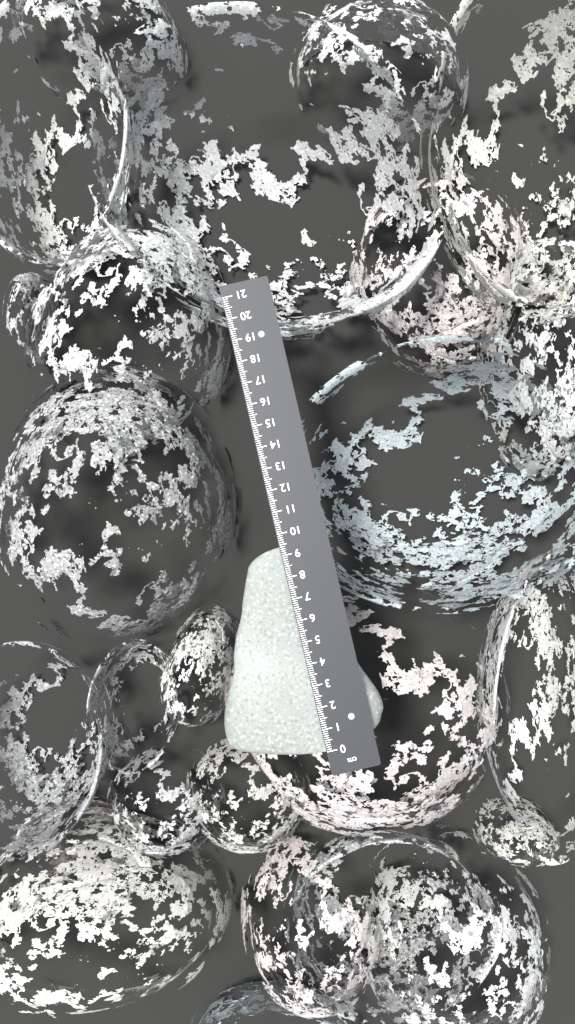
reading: 9.4 cm
